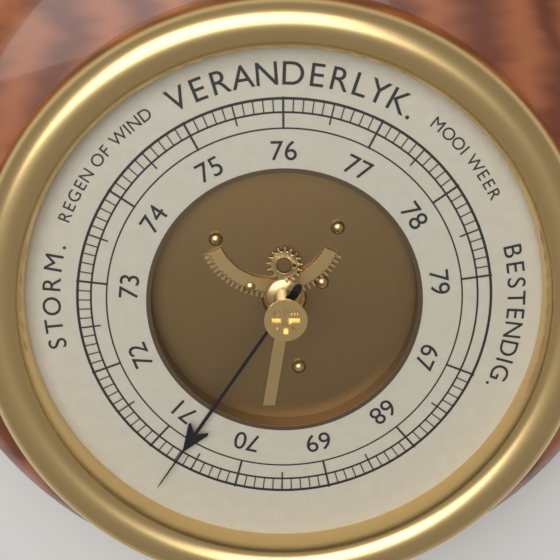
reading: 70.7 (no unit)
